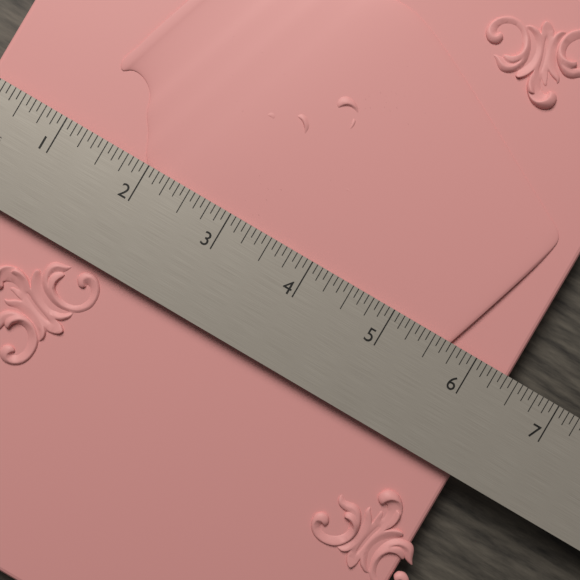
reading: 6.4375 in
